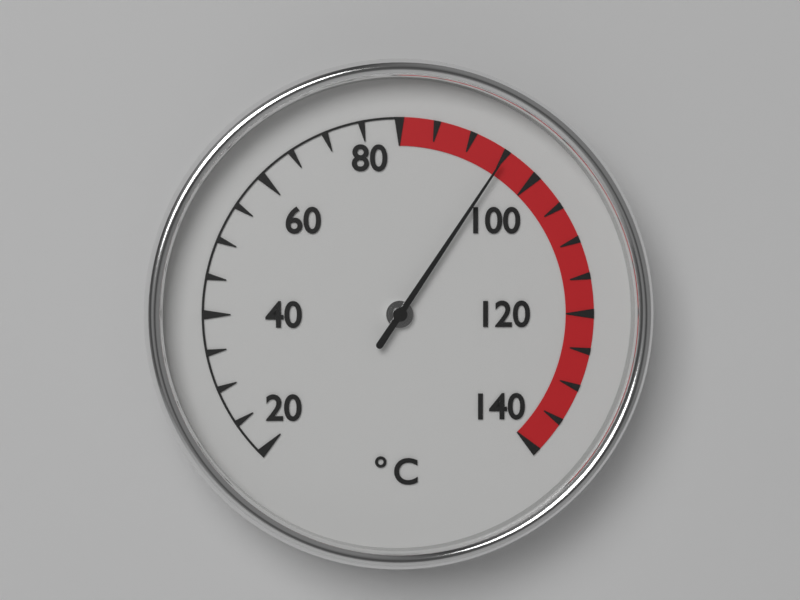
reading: 95 °C
